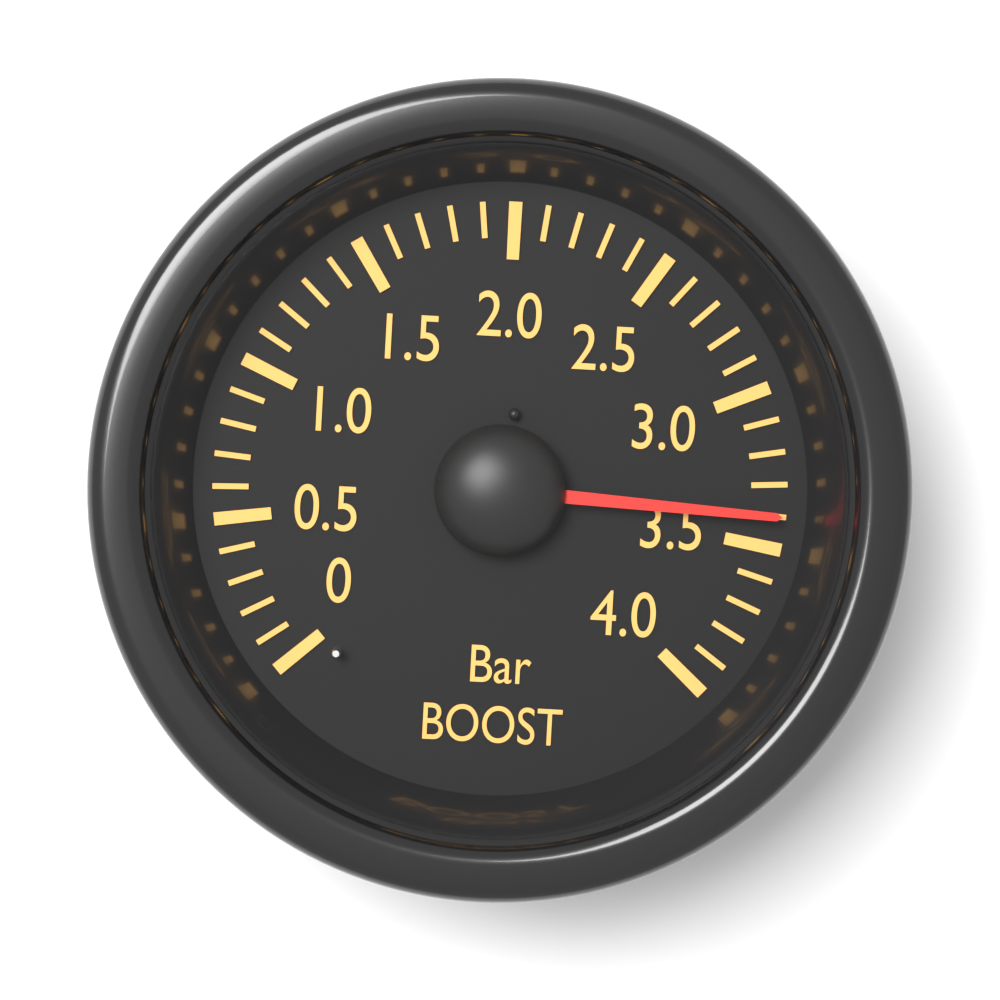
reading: 3.4 bar
